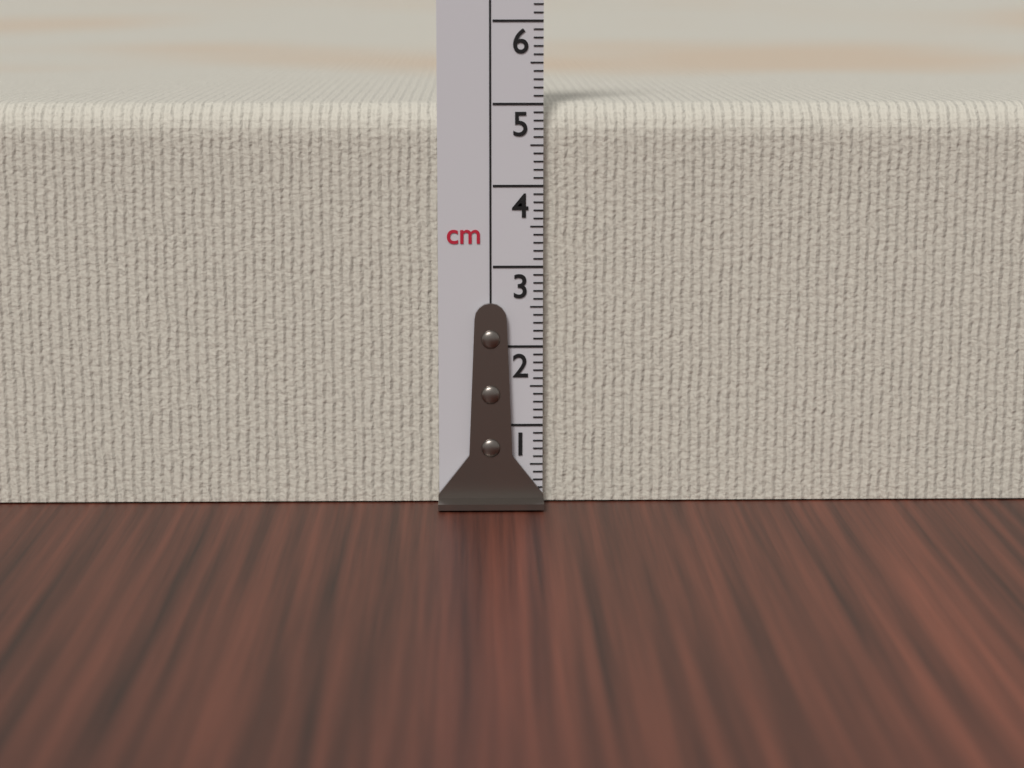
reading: 5.0 cm
